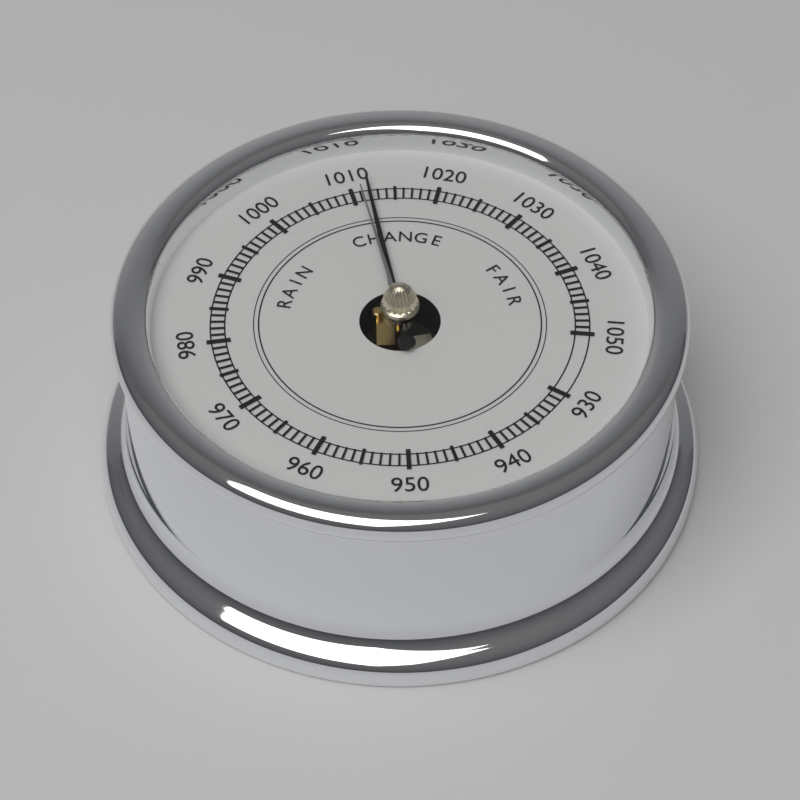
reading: 1012 (no unit)
